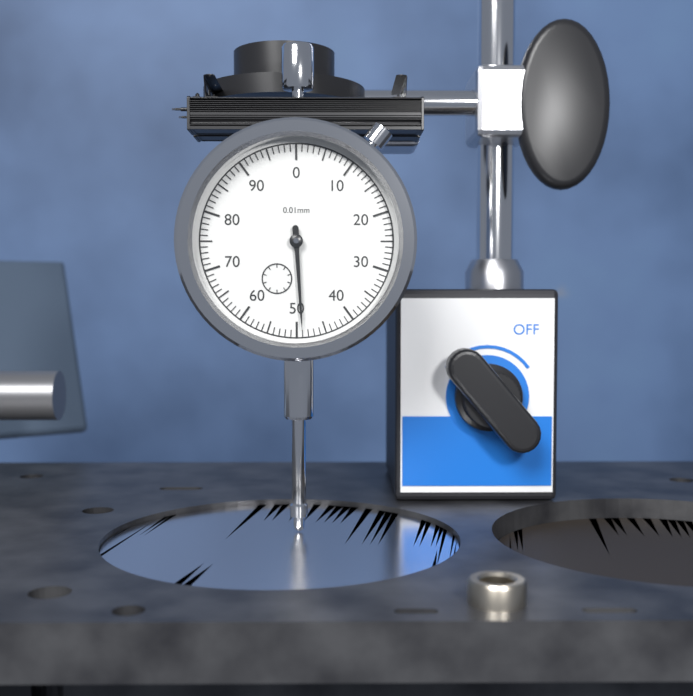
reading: 49 0.01mm
